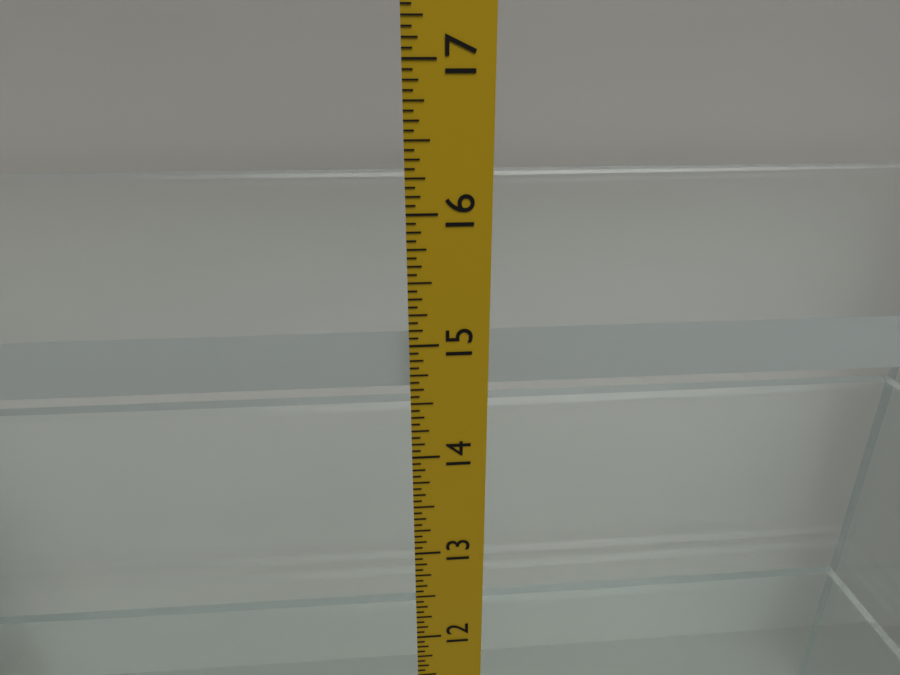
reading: 15.0625 in
